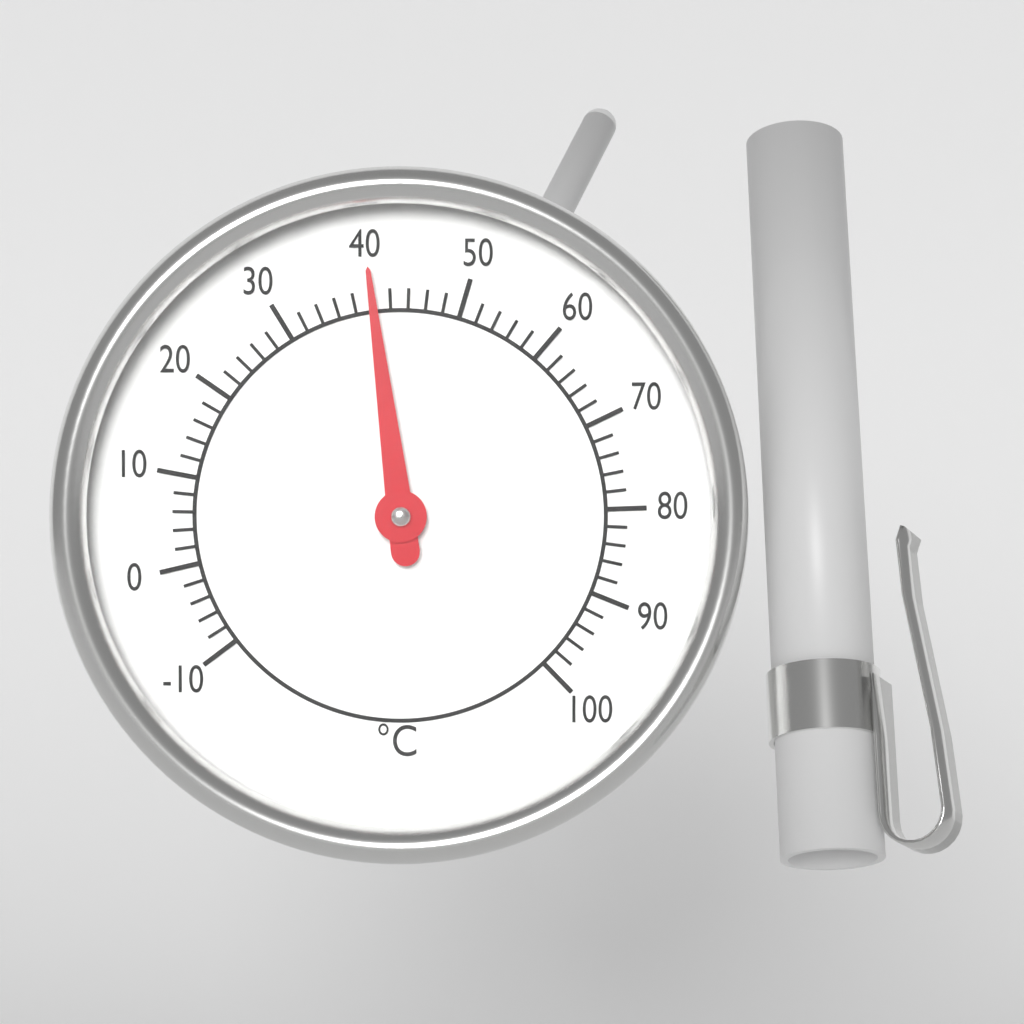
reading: 40 °C
